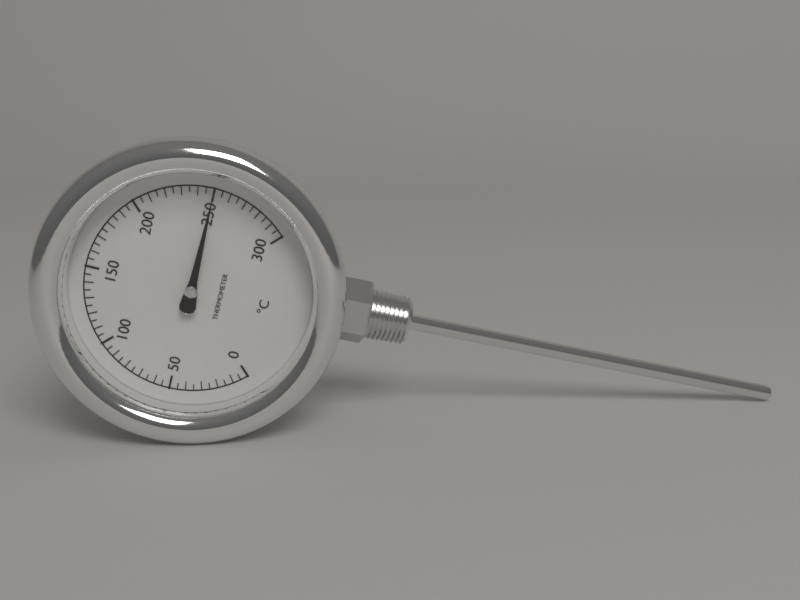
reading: 250 °C
